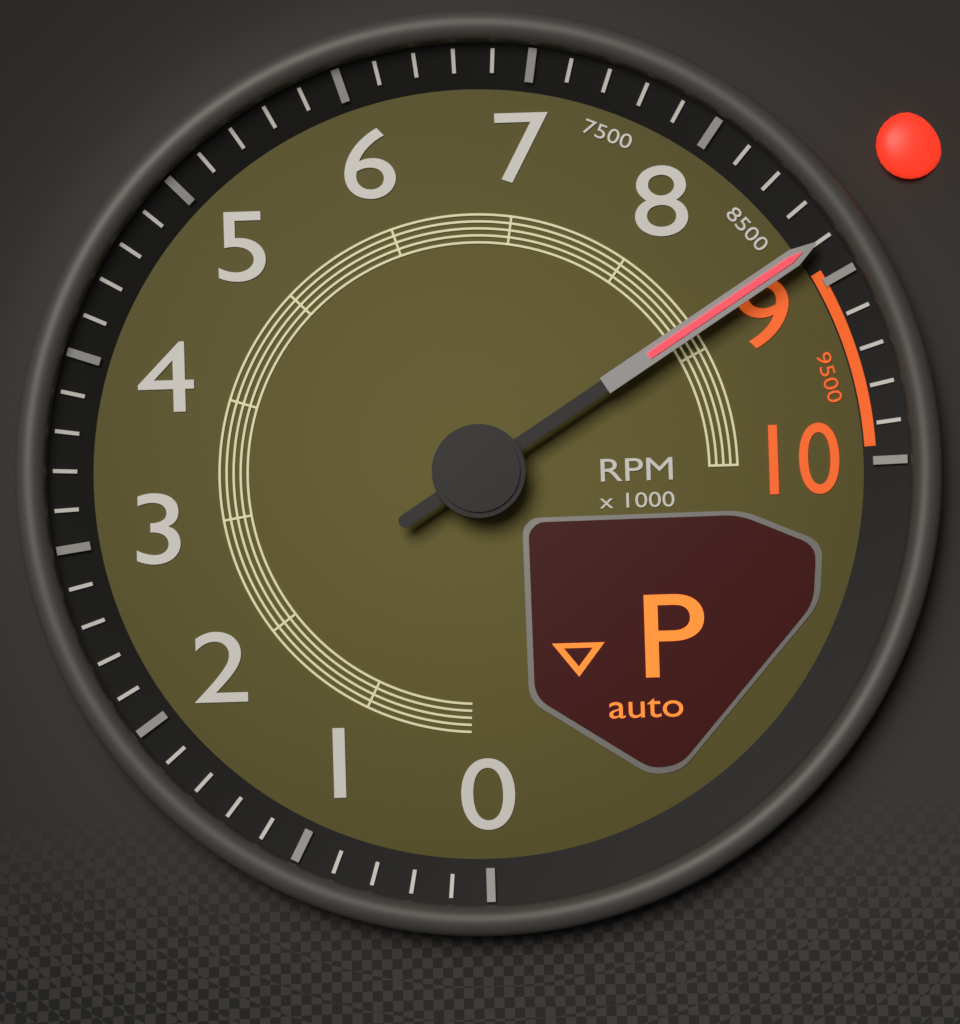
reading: 8800 RPM
